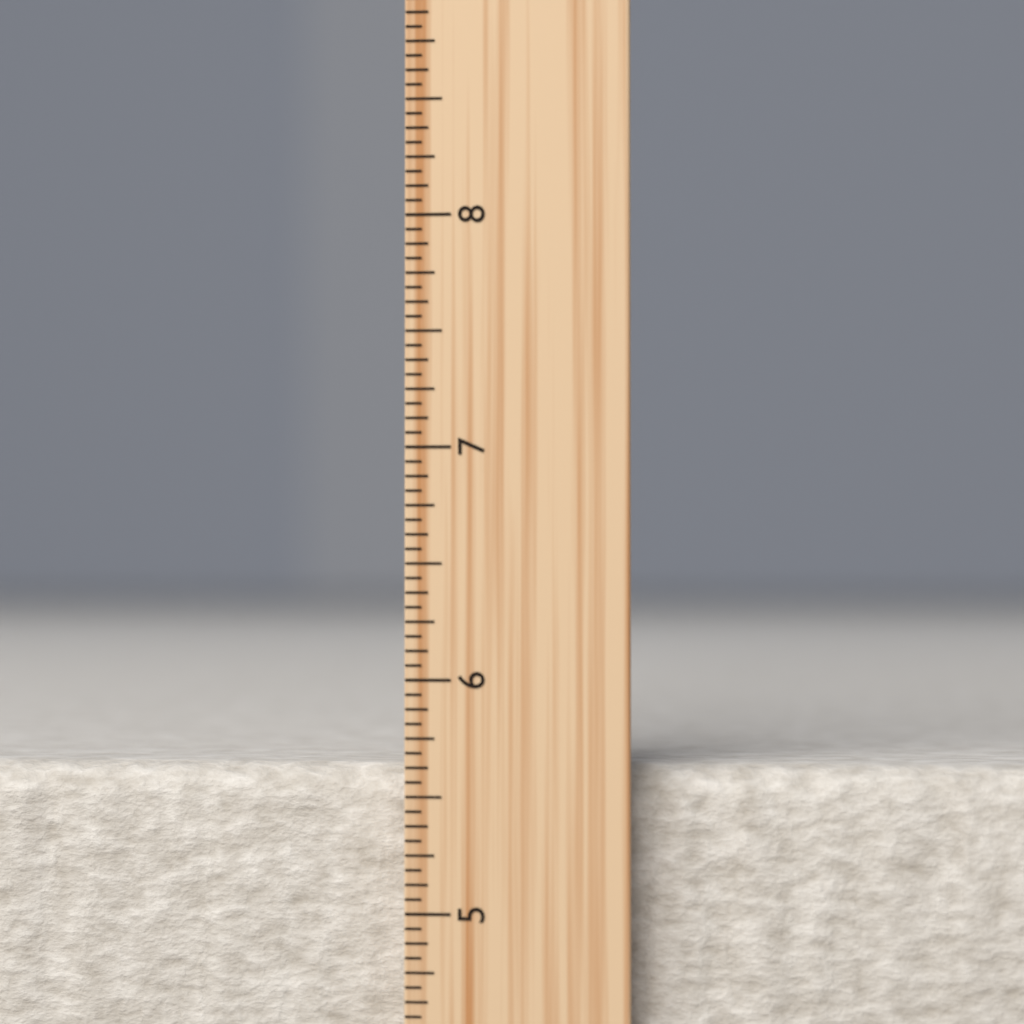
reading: 5.6250 inch
